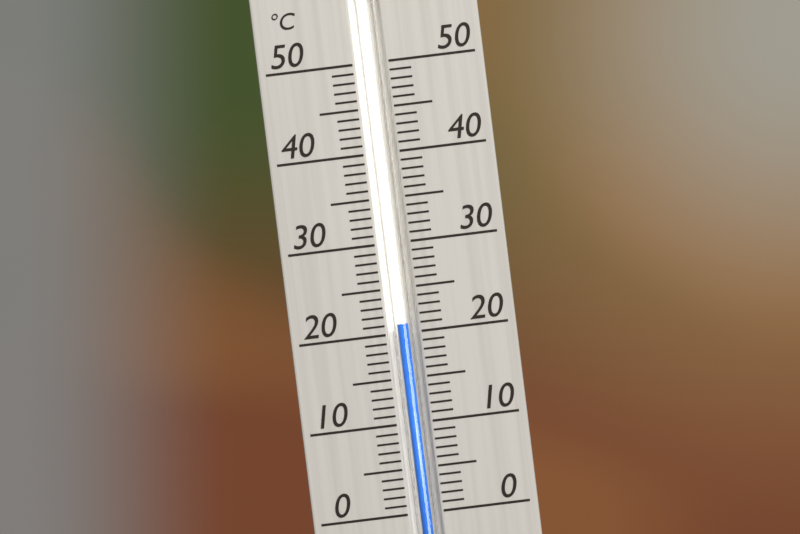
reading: 21 °C
